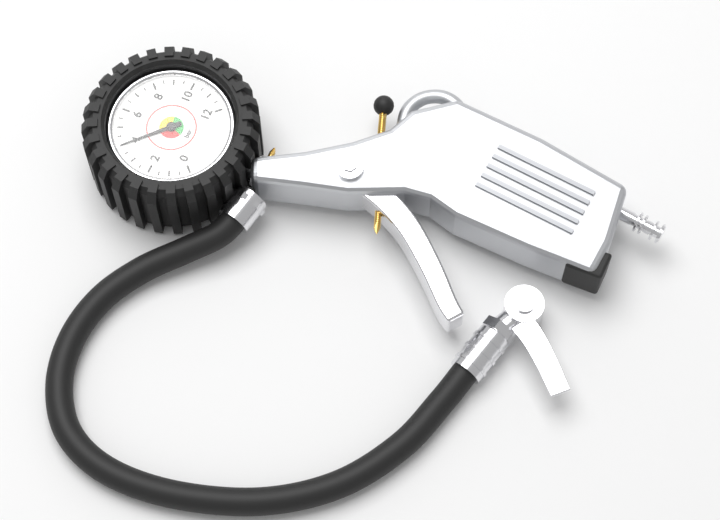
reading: 4.0 bar
